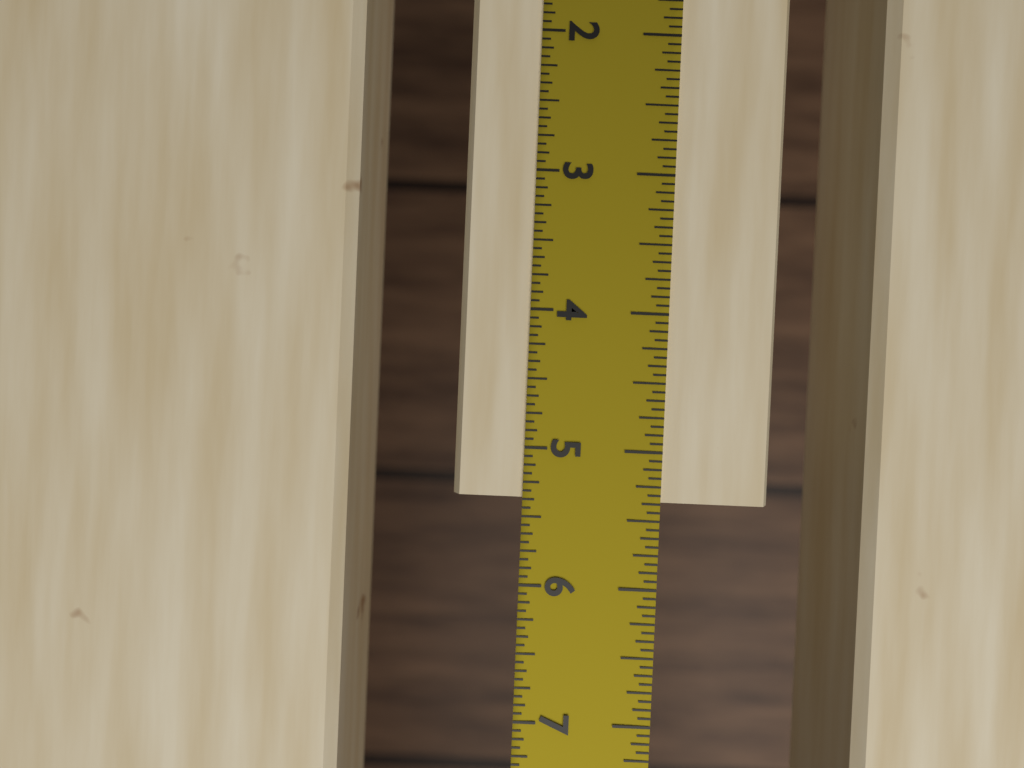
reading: 5.3750 in
